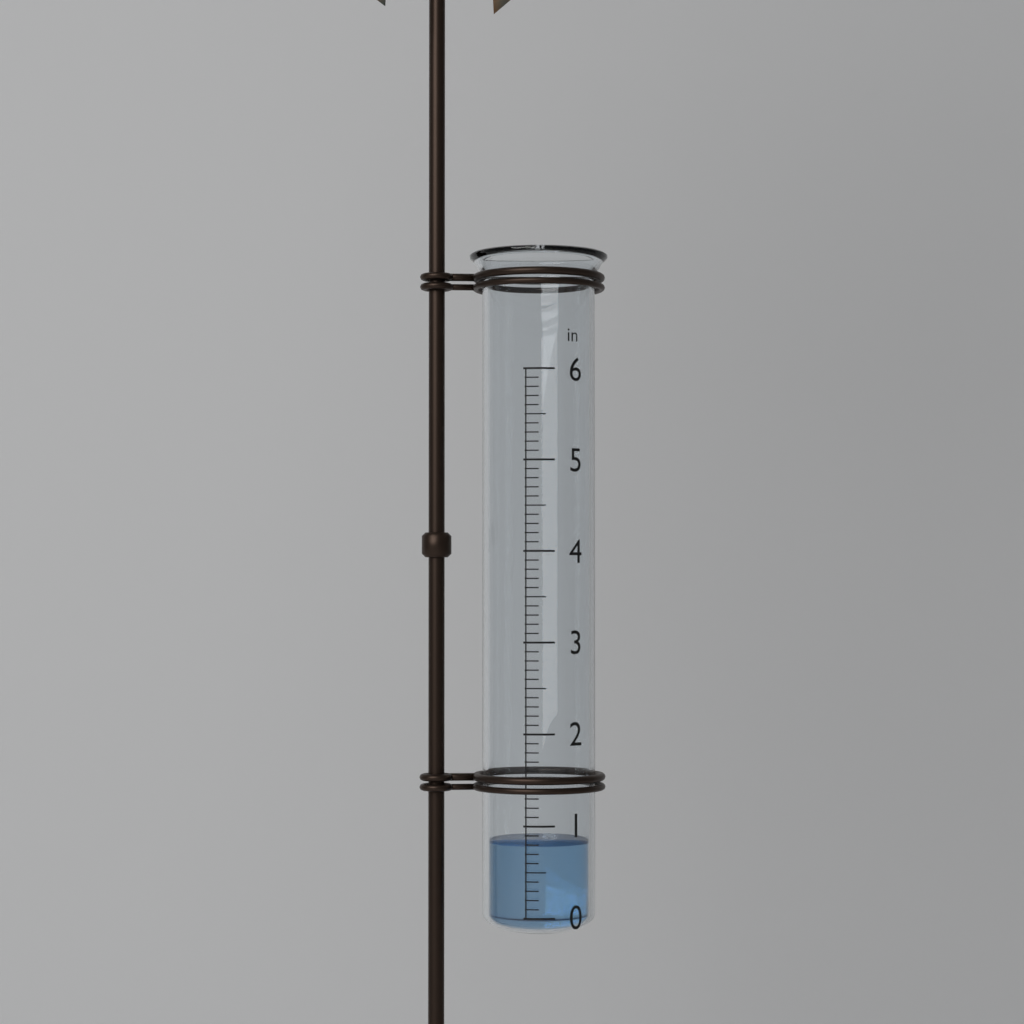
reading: 0.8 in
